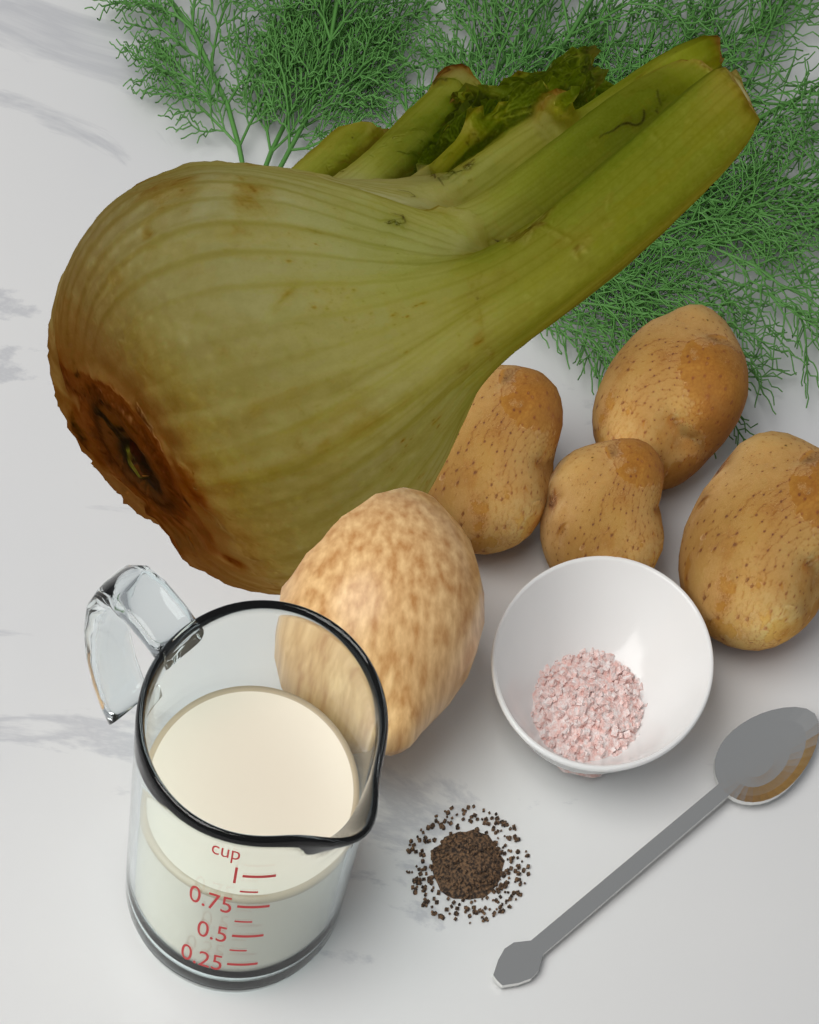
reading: 0.750 cup
